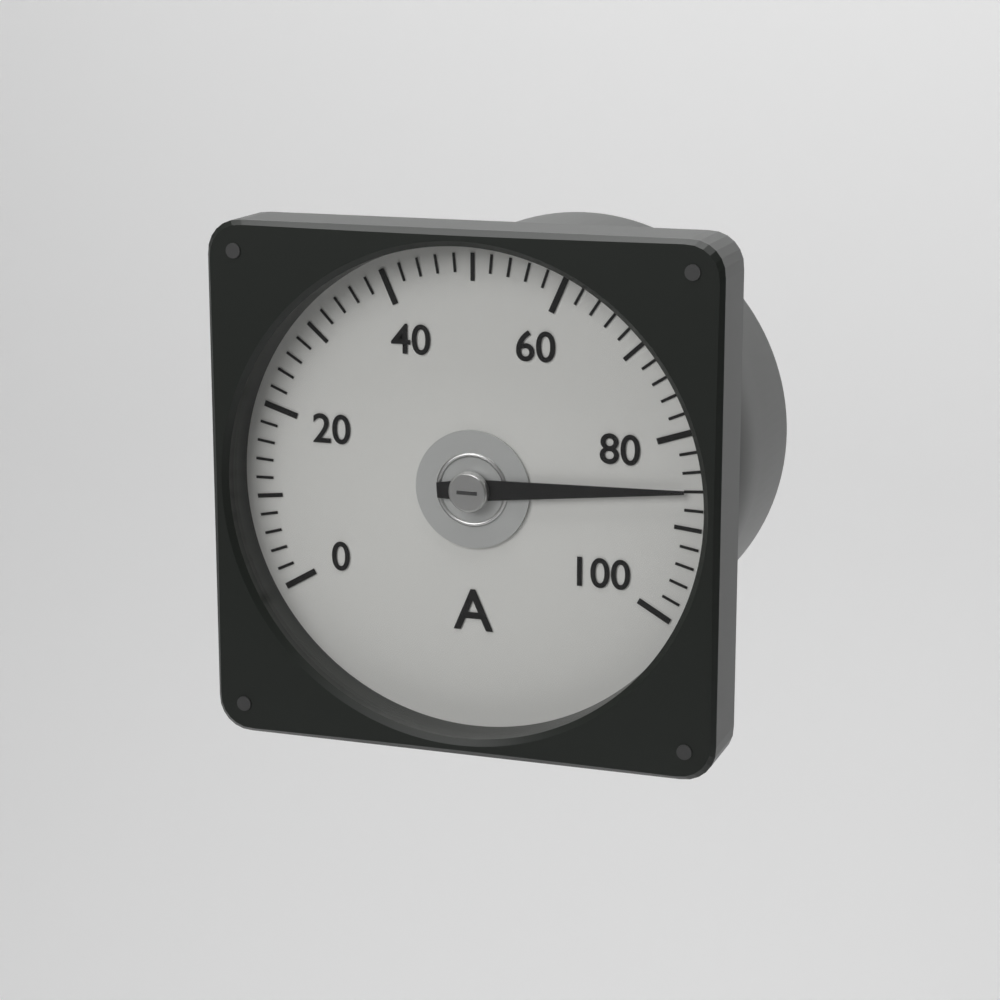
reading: 86 A
